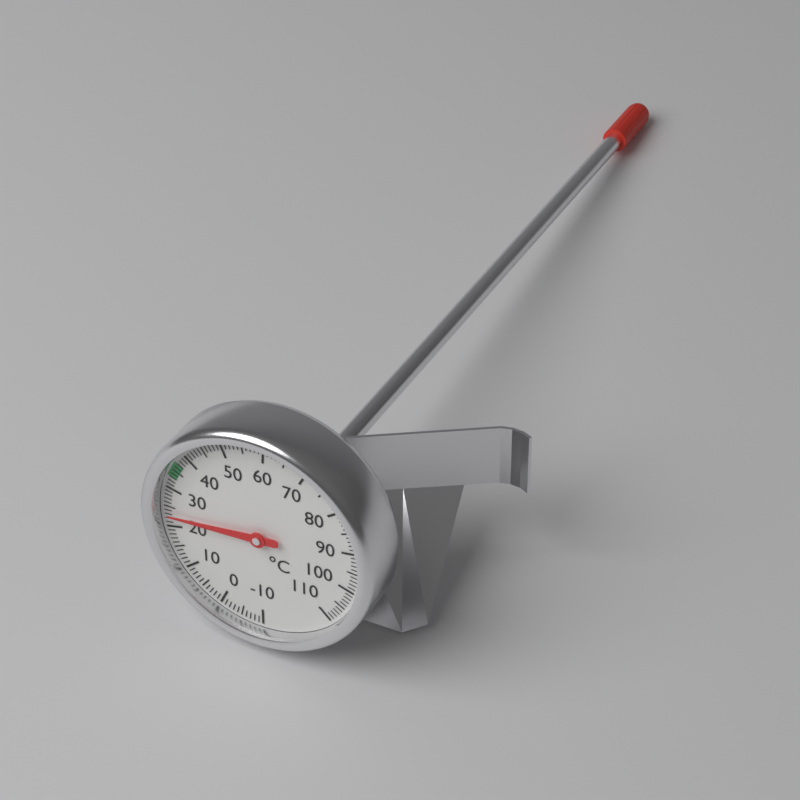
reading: 23 °C
